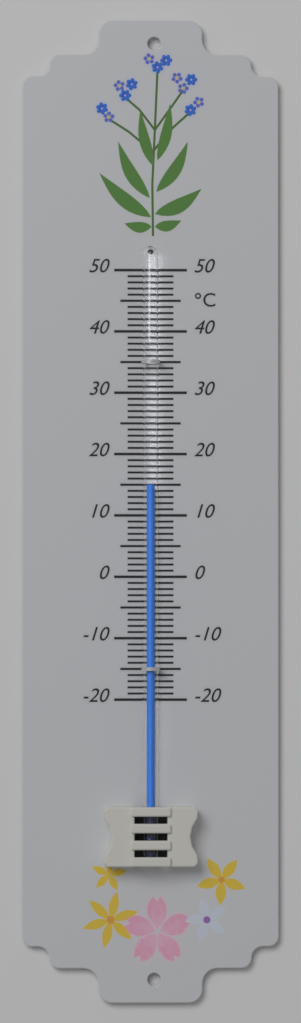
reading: 15 °C
